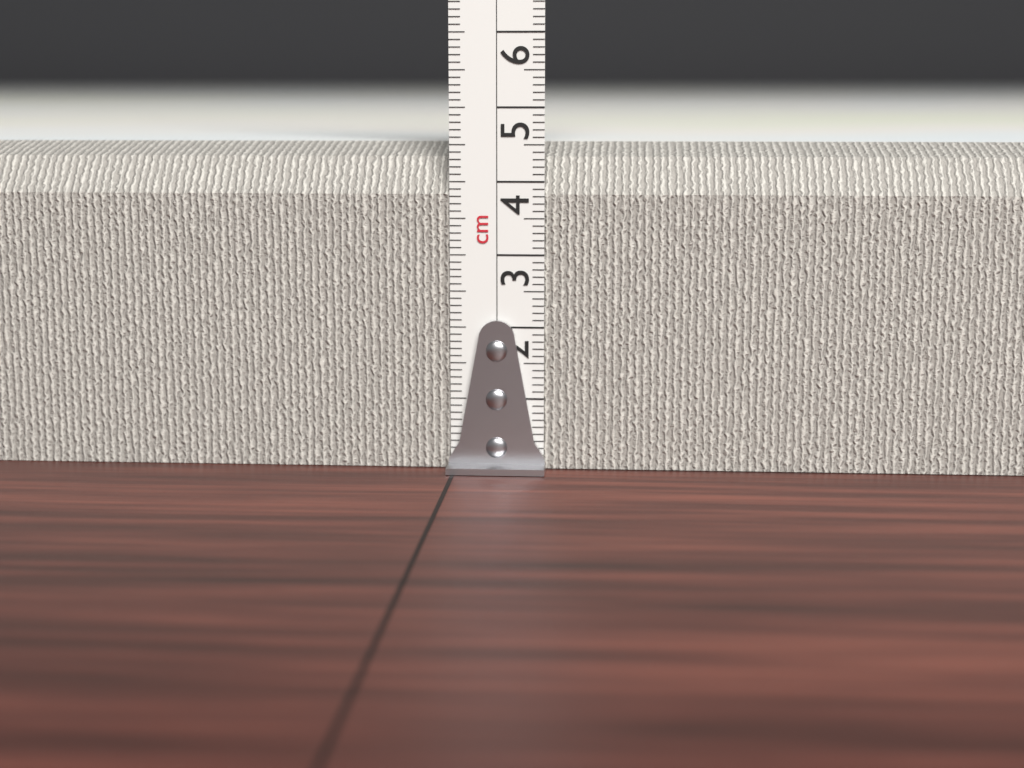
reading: 4.5 cm
